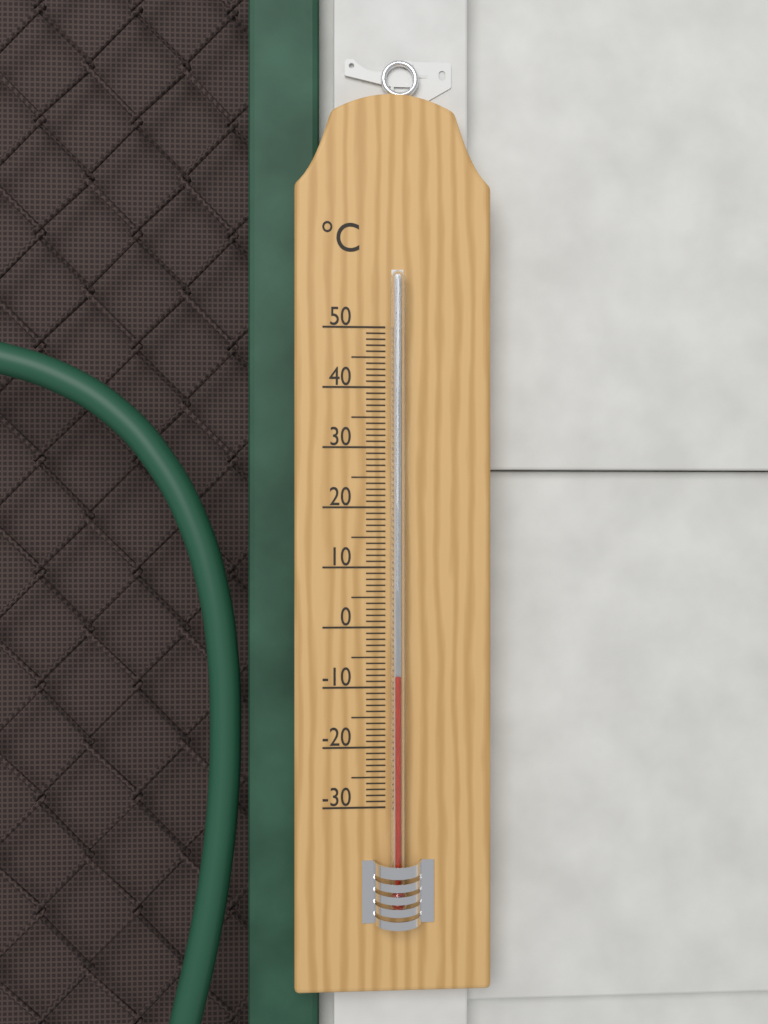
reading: -8 °C
